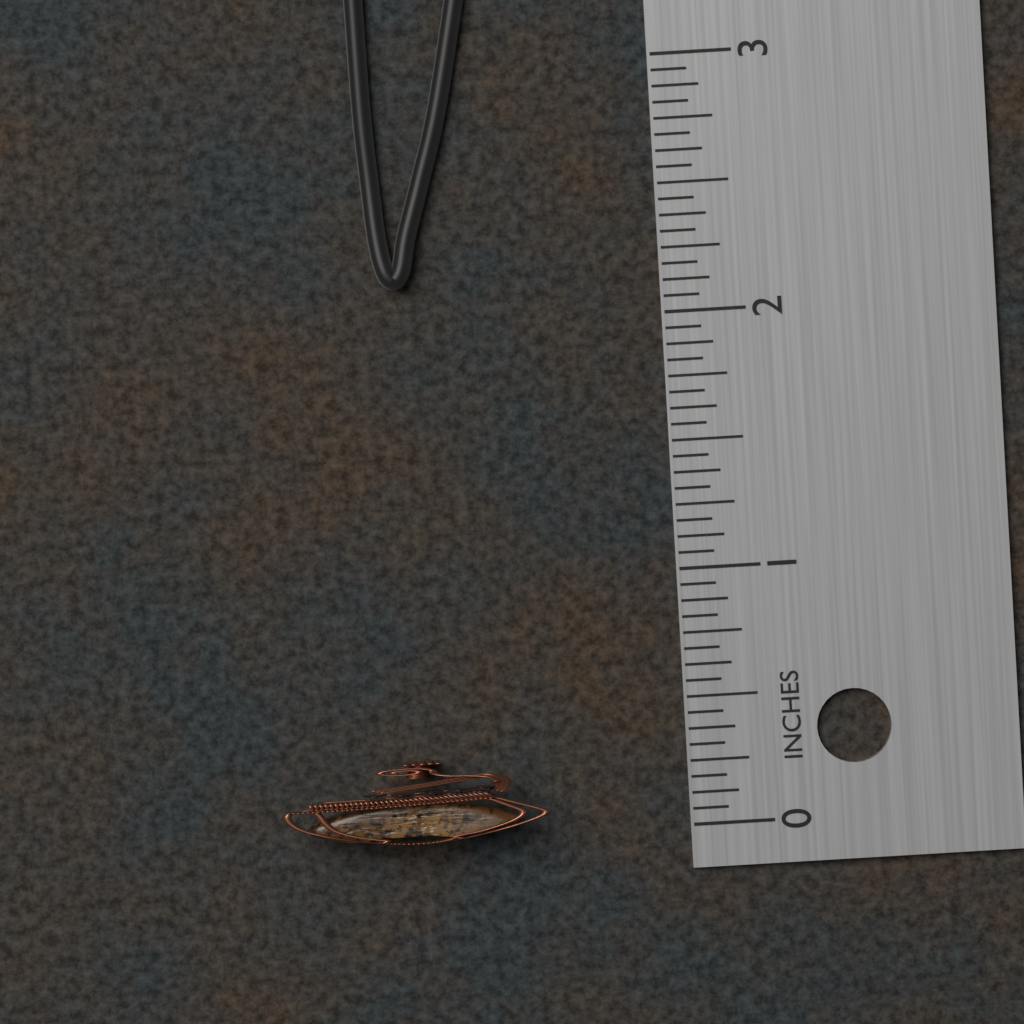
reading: 0.3125 in
